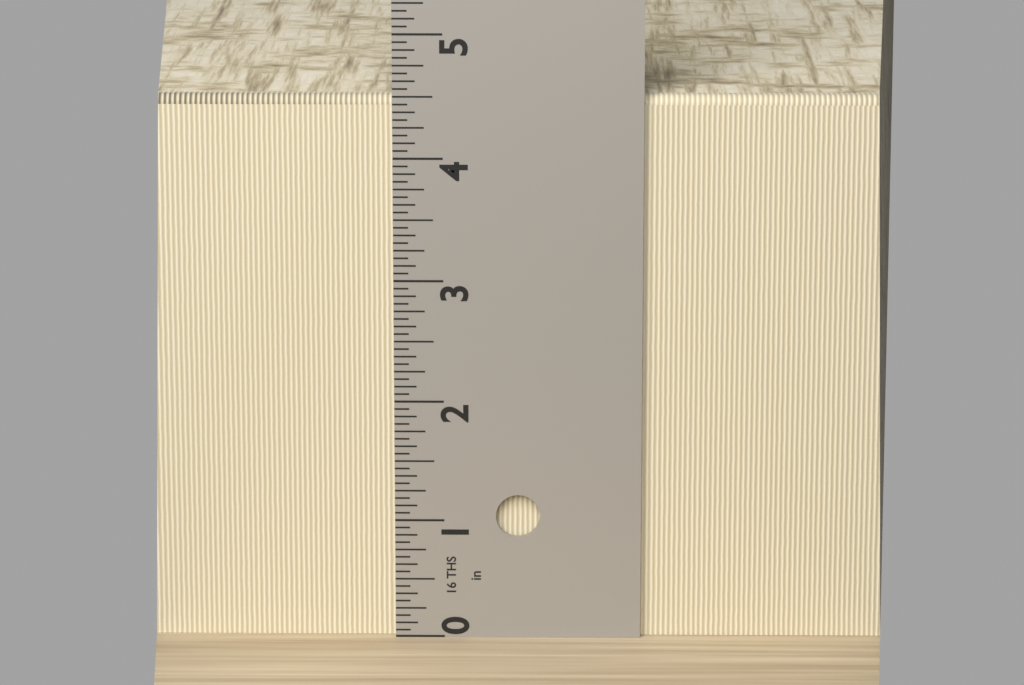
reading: 4.5000 in
